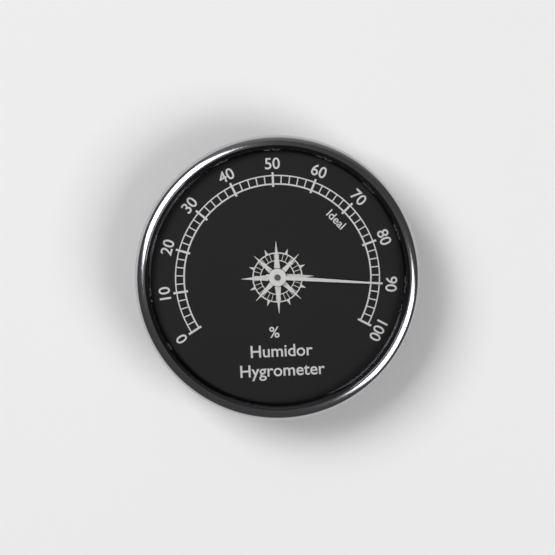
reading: 90 %
